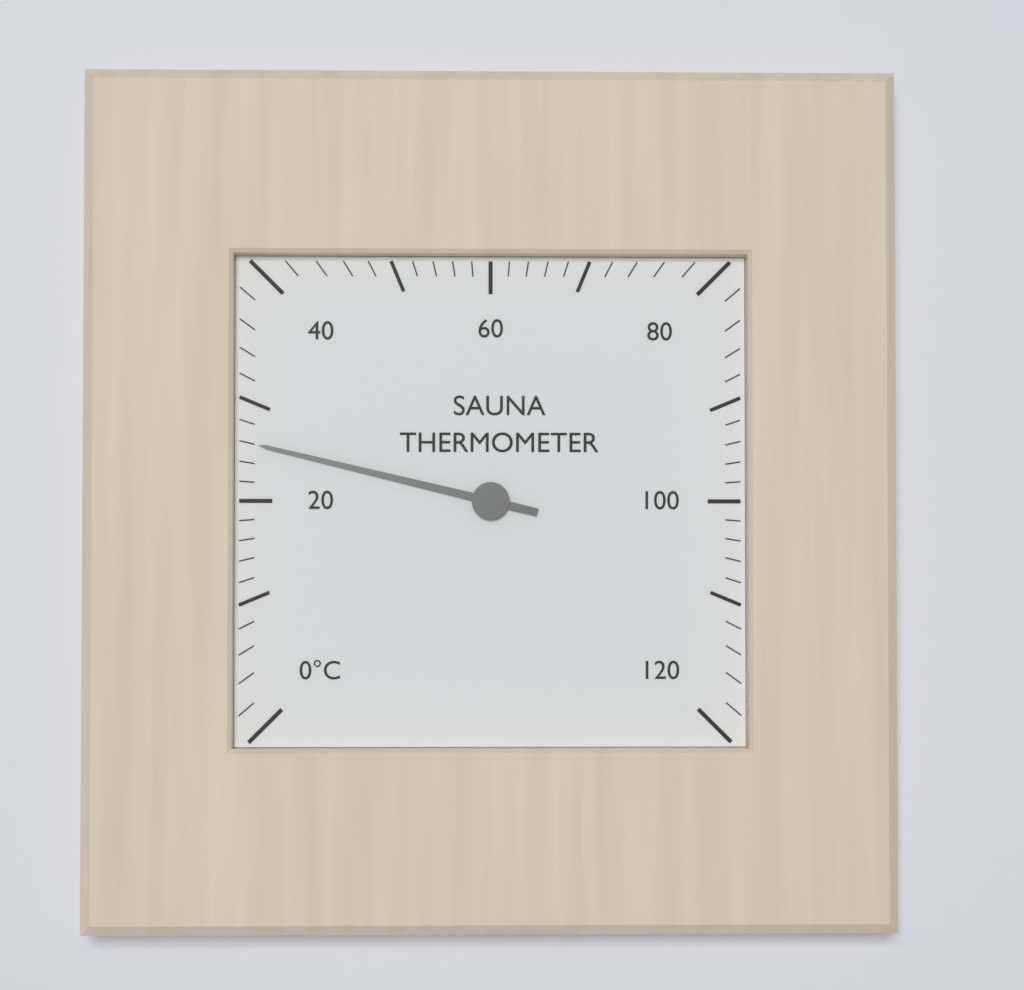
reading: 26 °C
